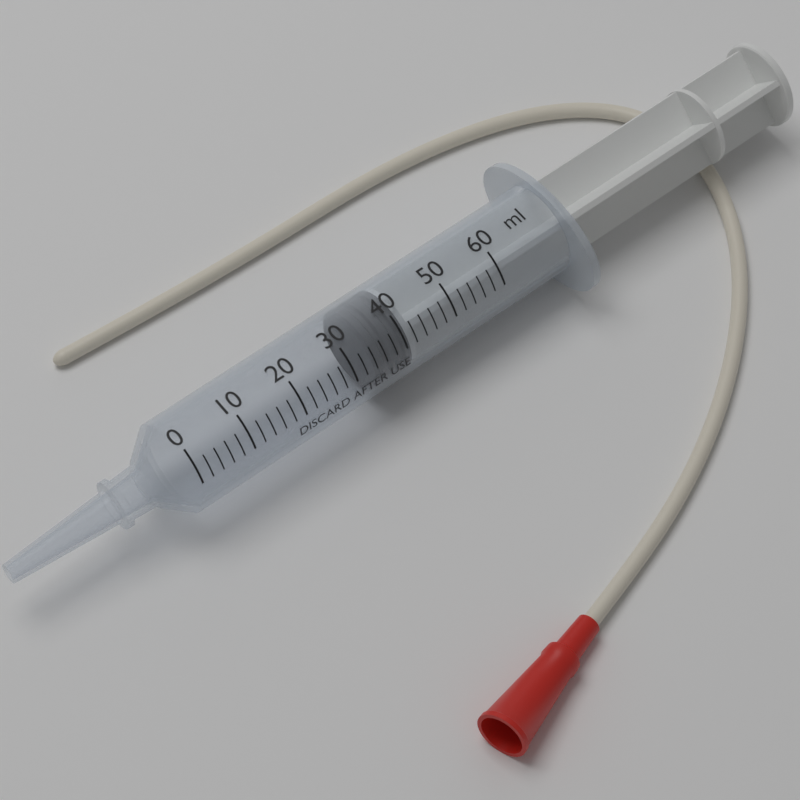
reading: 34 ml
